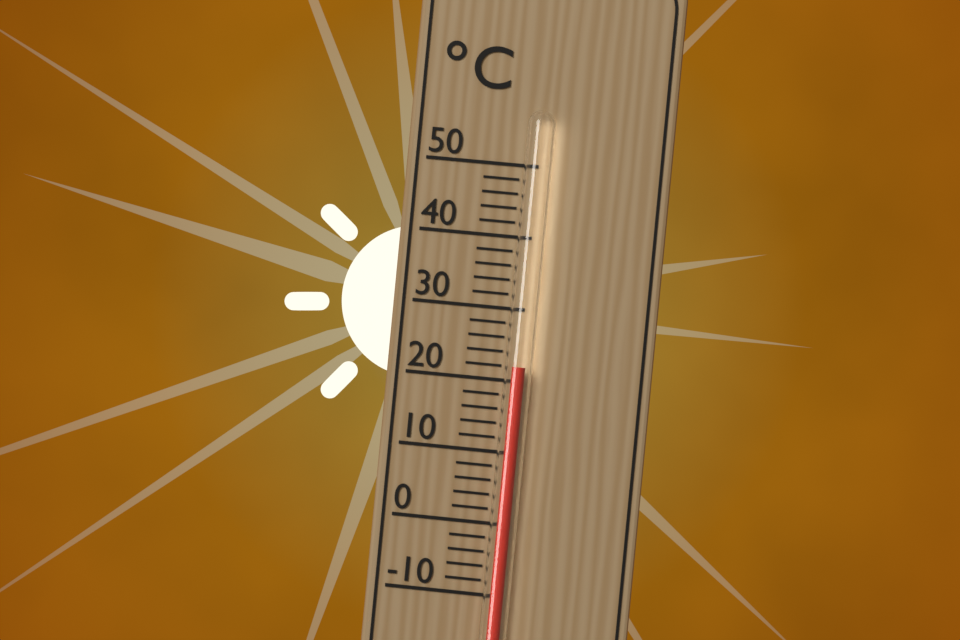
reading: 22 °C
